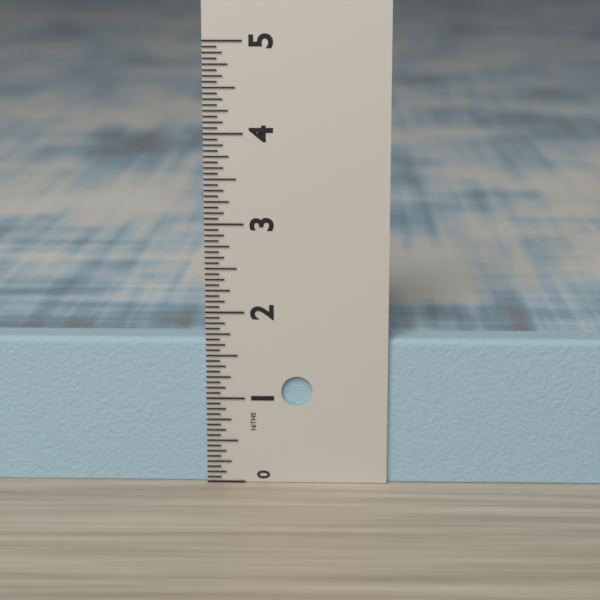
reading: 1.6875 in
